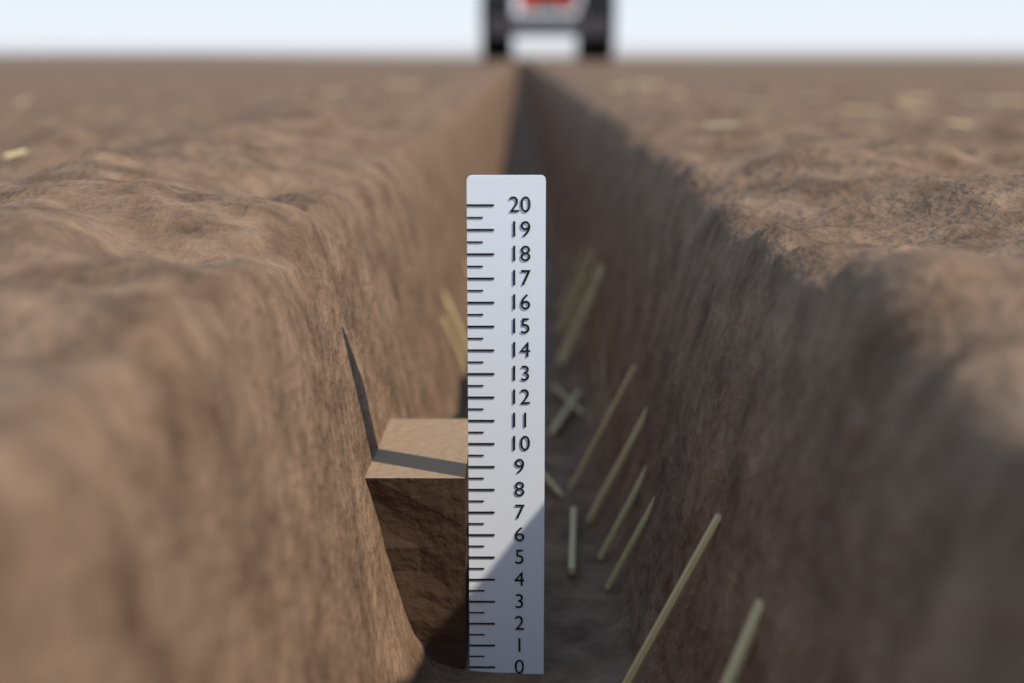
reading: 8.5 (no unit)
